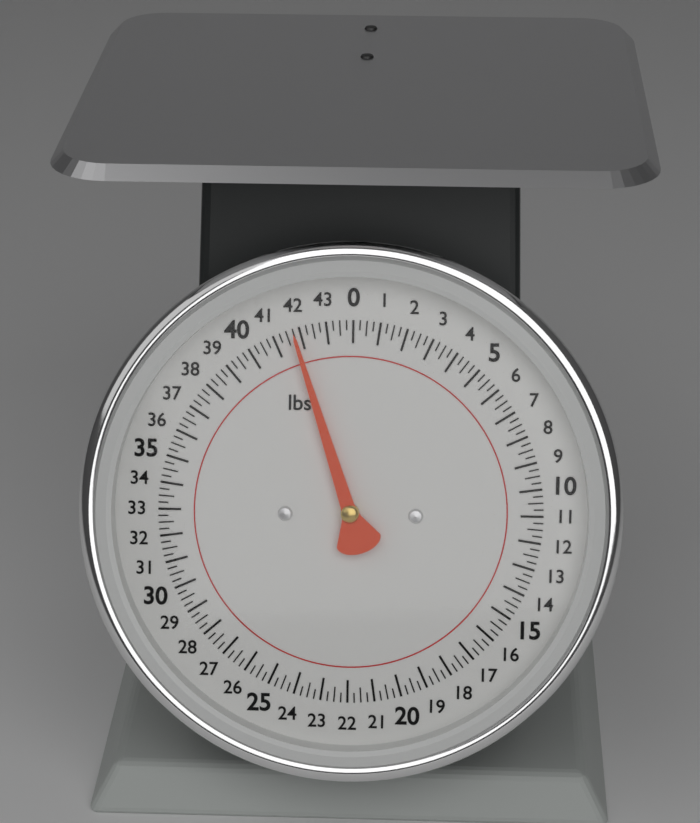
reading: 41.75 lbs
